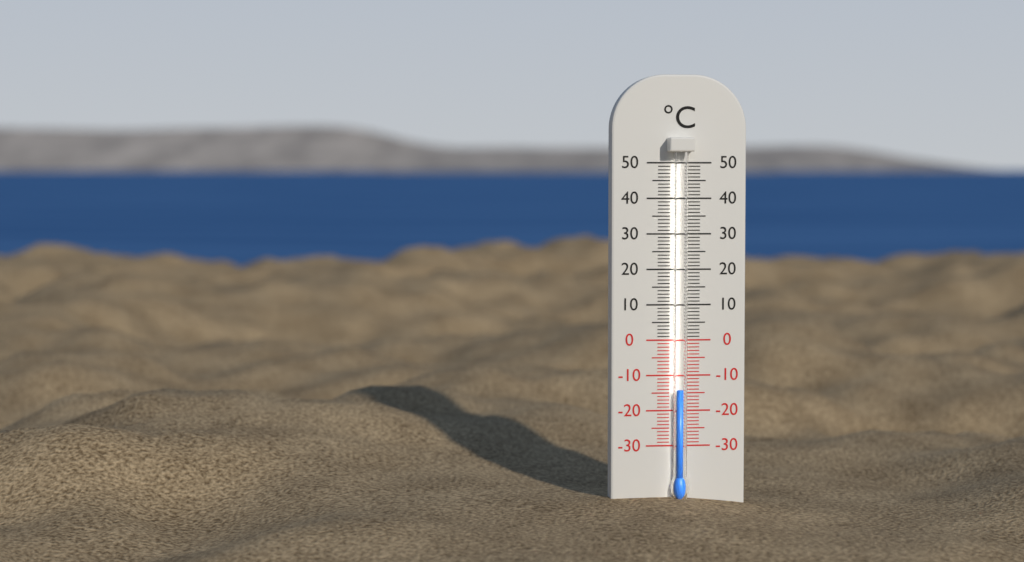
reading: -14 °C
